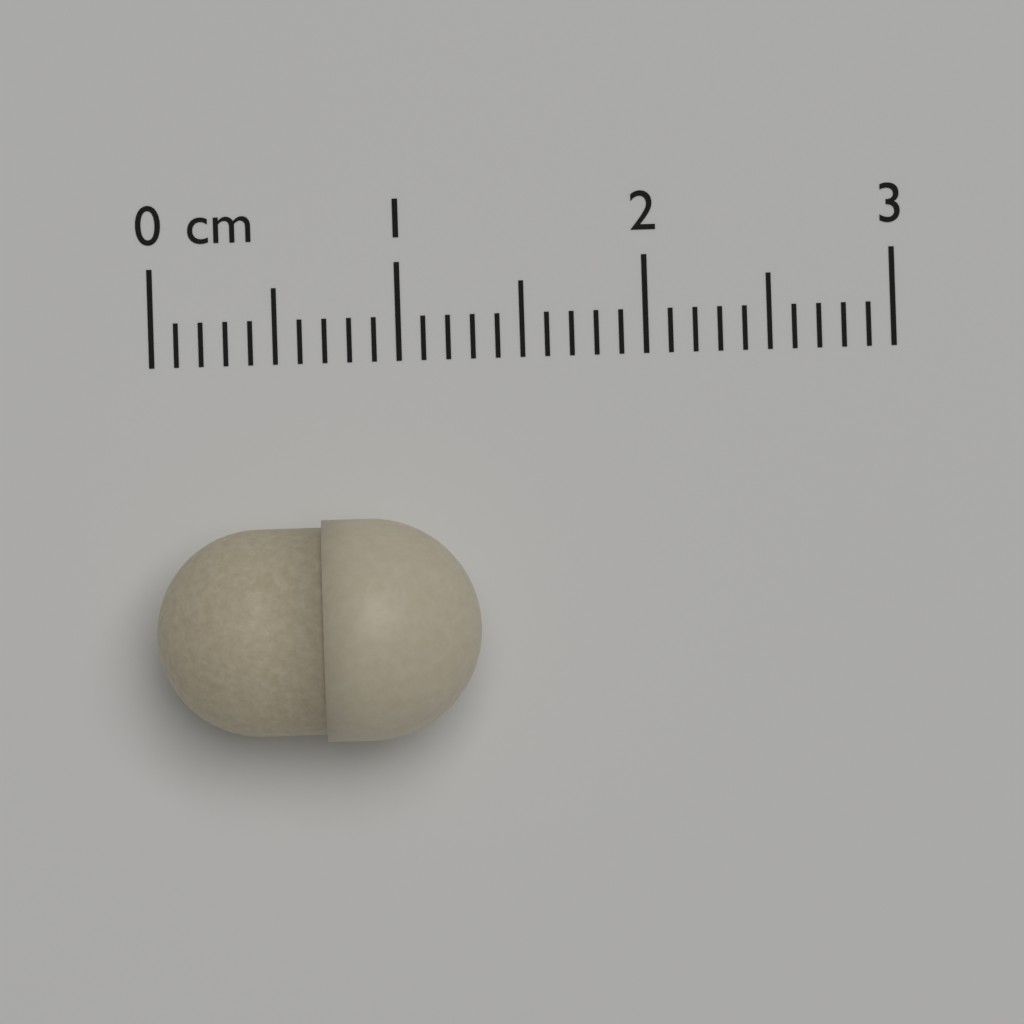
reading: 1.3 cm
